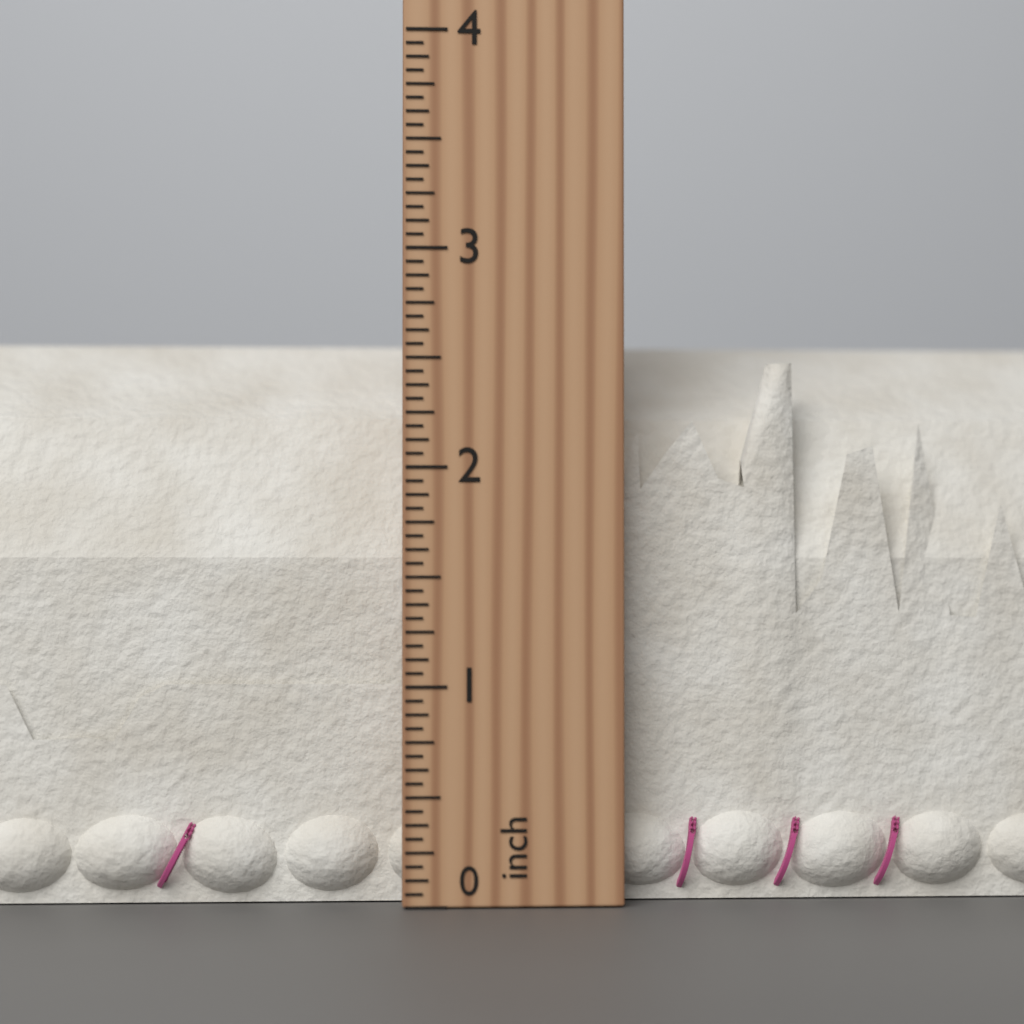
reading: 2.6875 inch
